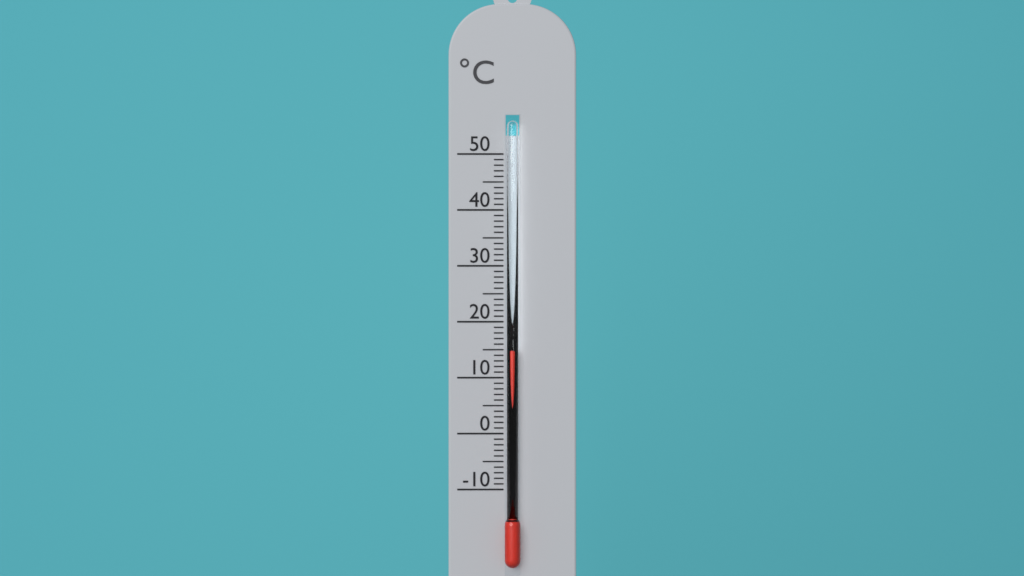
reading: 15 °C
